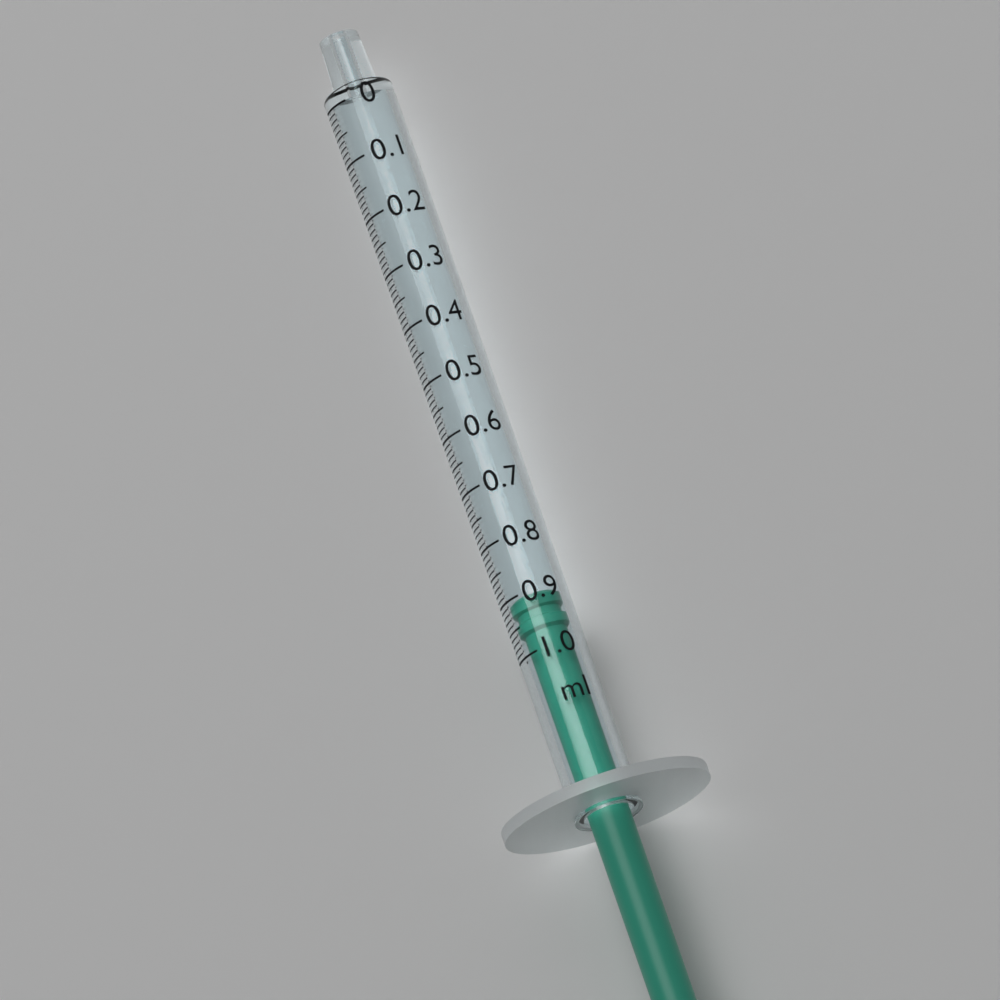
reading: 0.90 ml
